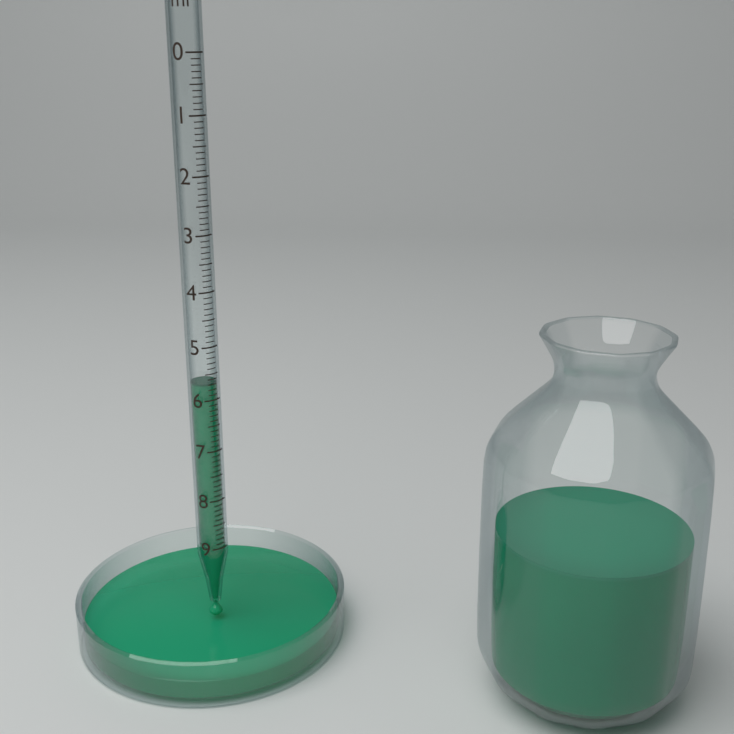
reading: 5.7 ml
